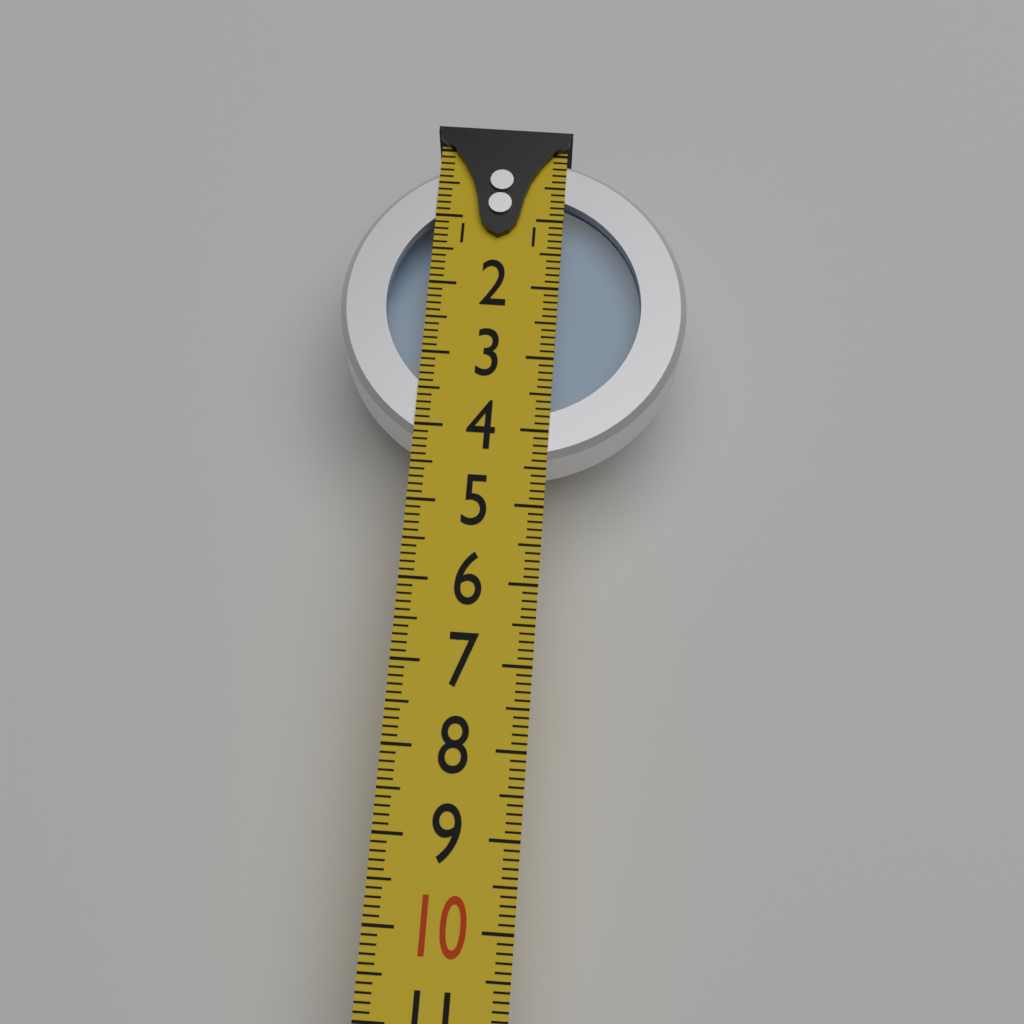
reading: 4.4 (no unit)
